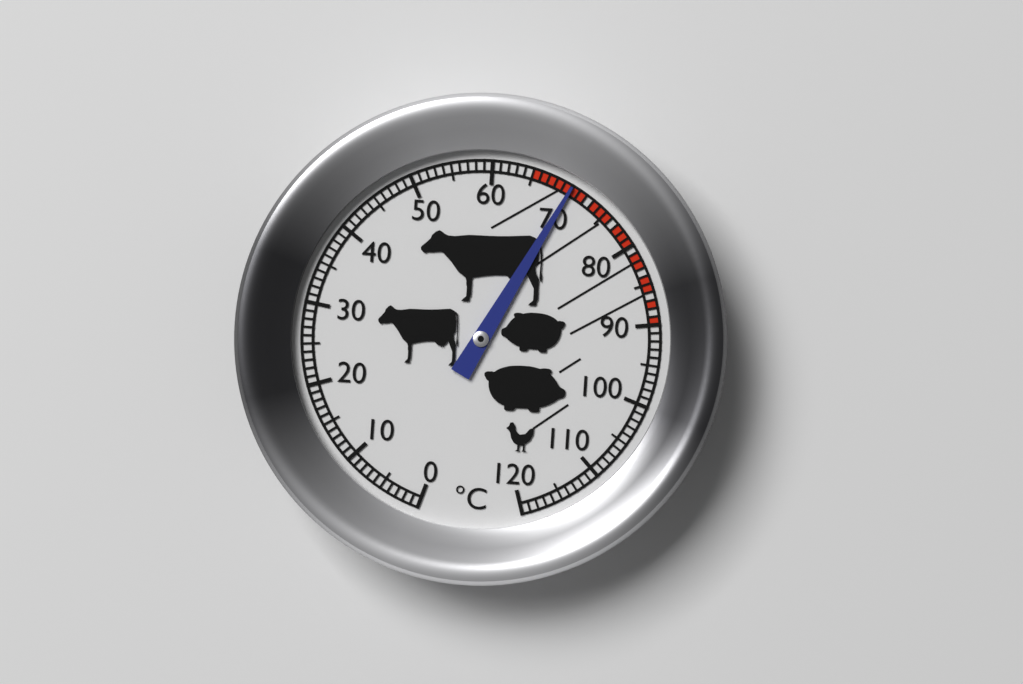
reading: 70 °C
